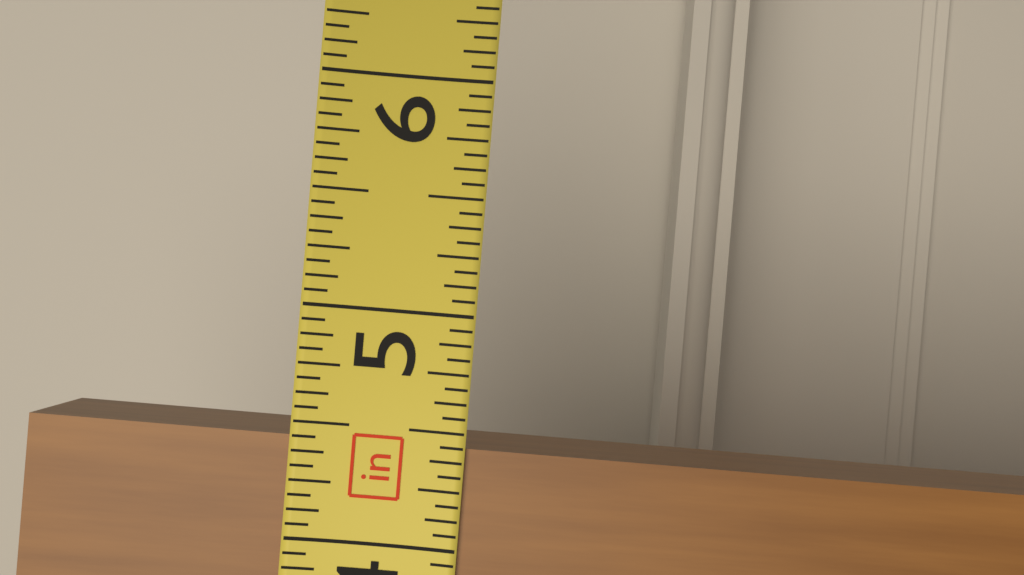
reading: 4.4375 in
